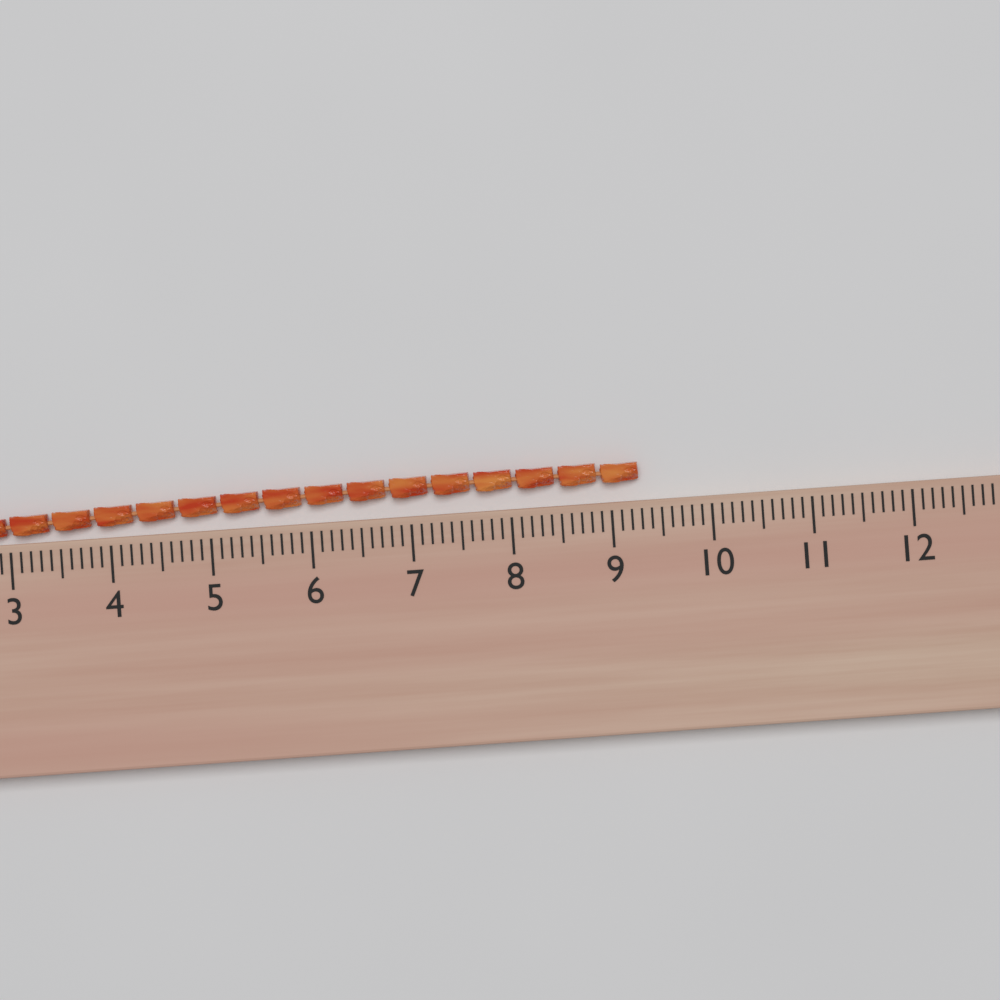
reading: 9.3 (no unit)
